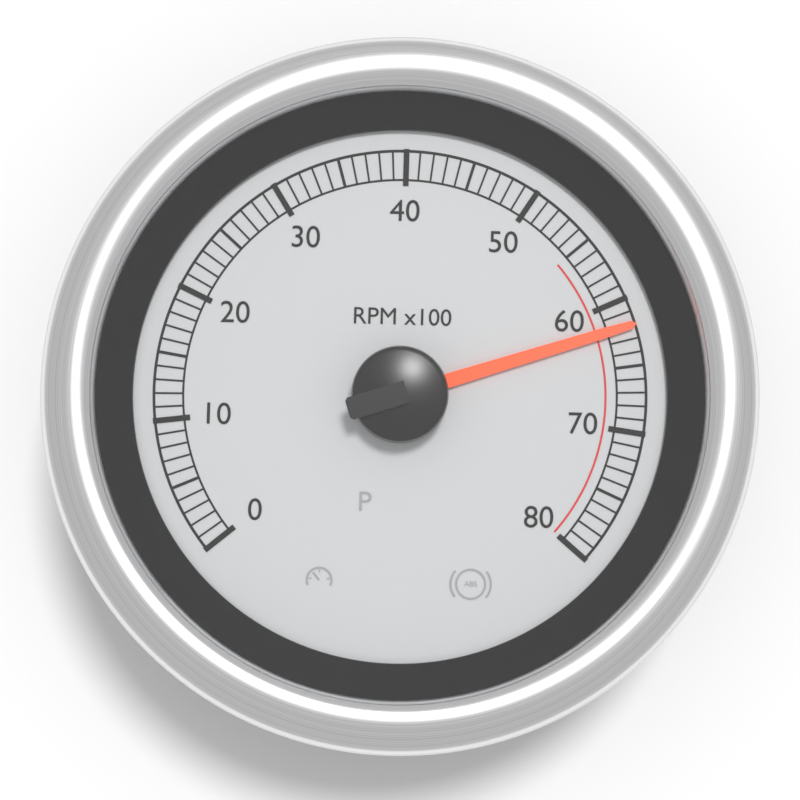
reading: 62 RPM x100
